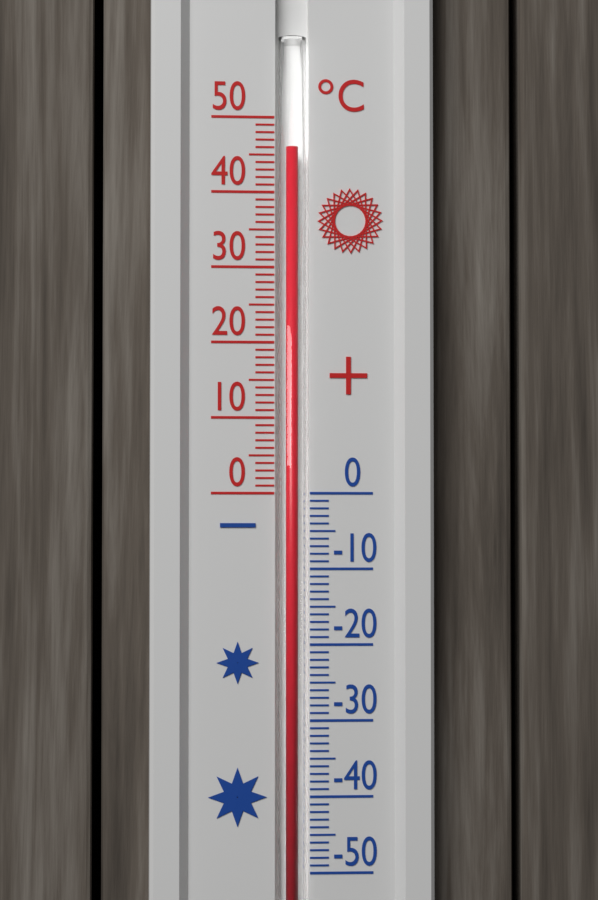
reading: 46 °C
